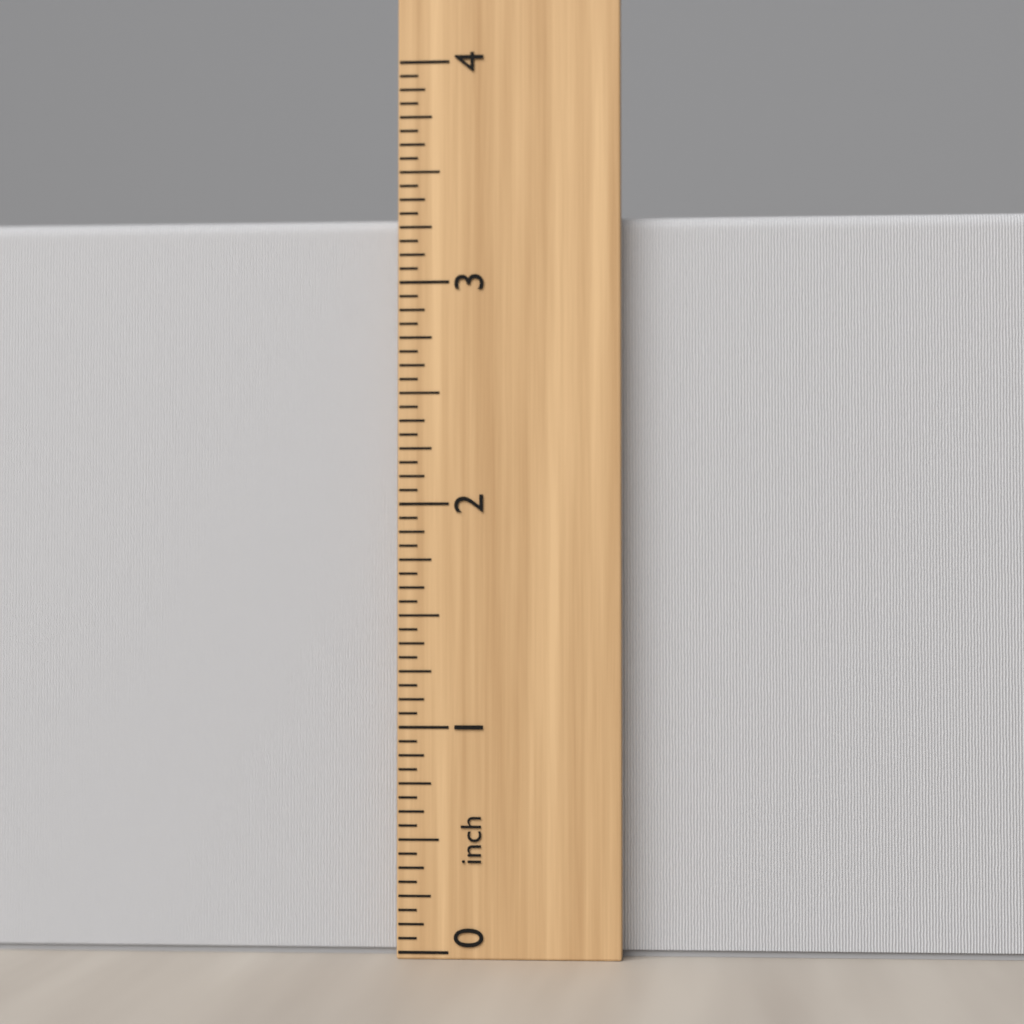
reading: 3.3125 inch
